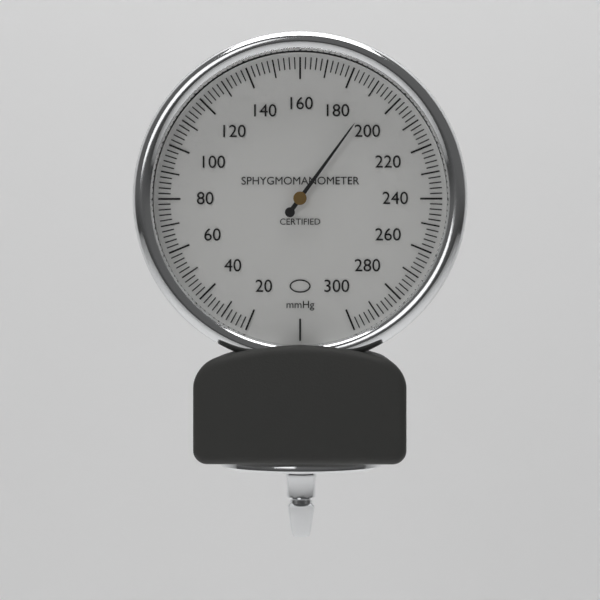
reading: 192 mmHg
